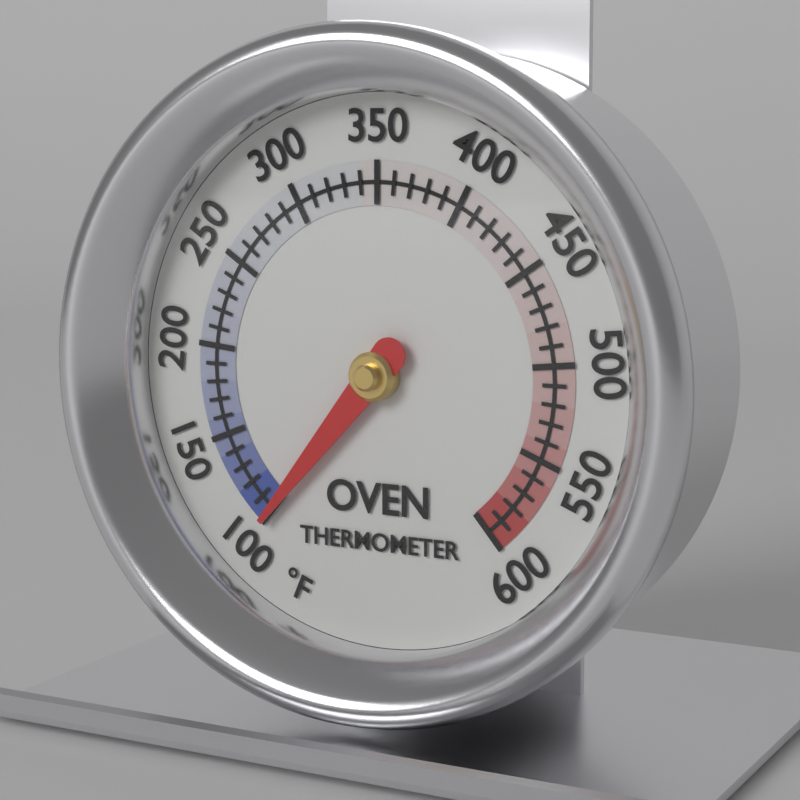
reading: 100 °F
